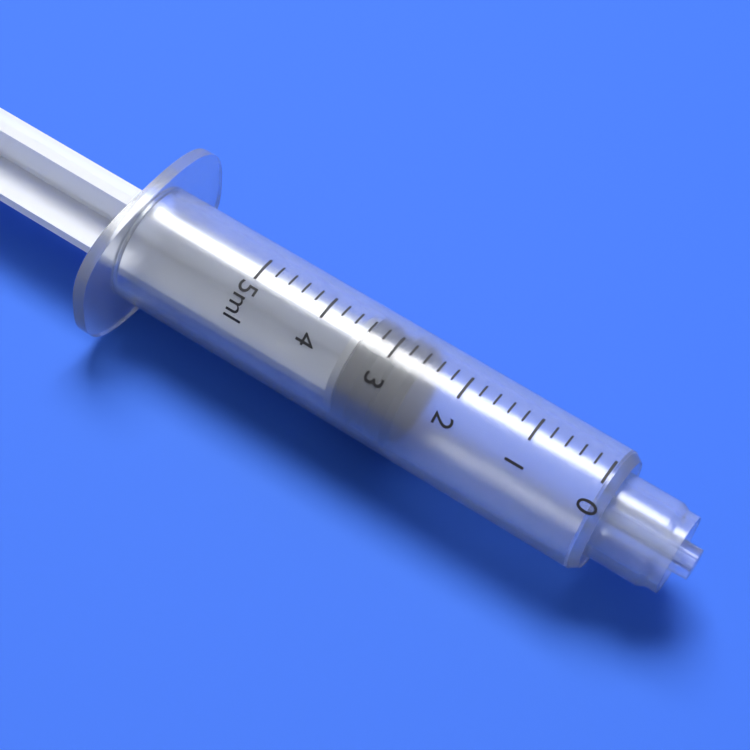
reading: 2.6 ml
